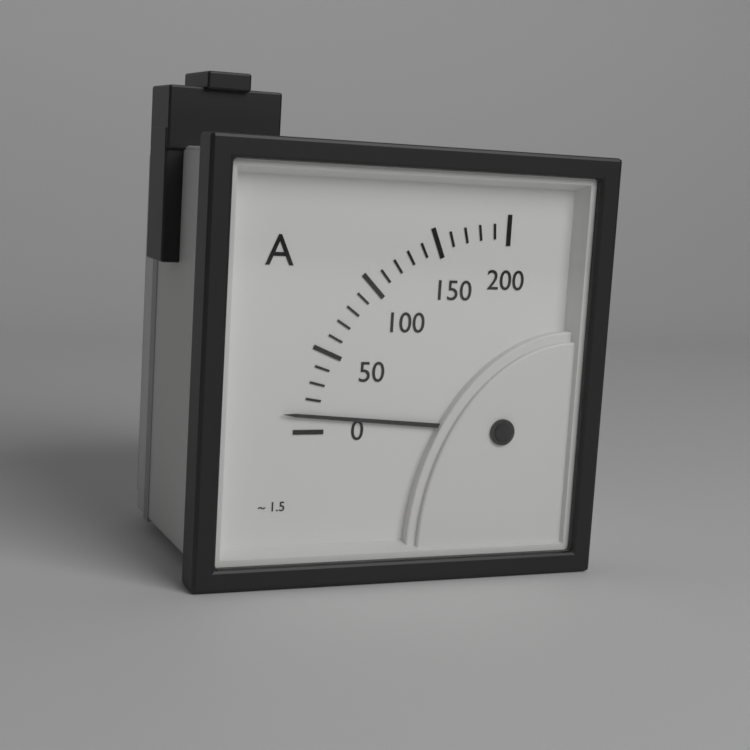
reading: 10 A
